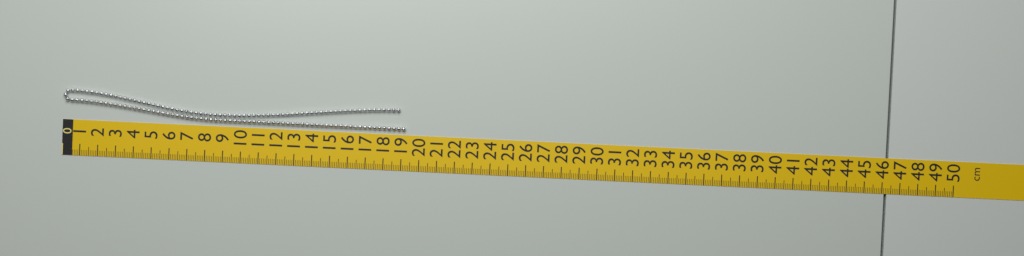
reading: 19.2 cm
